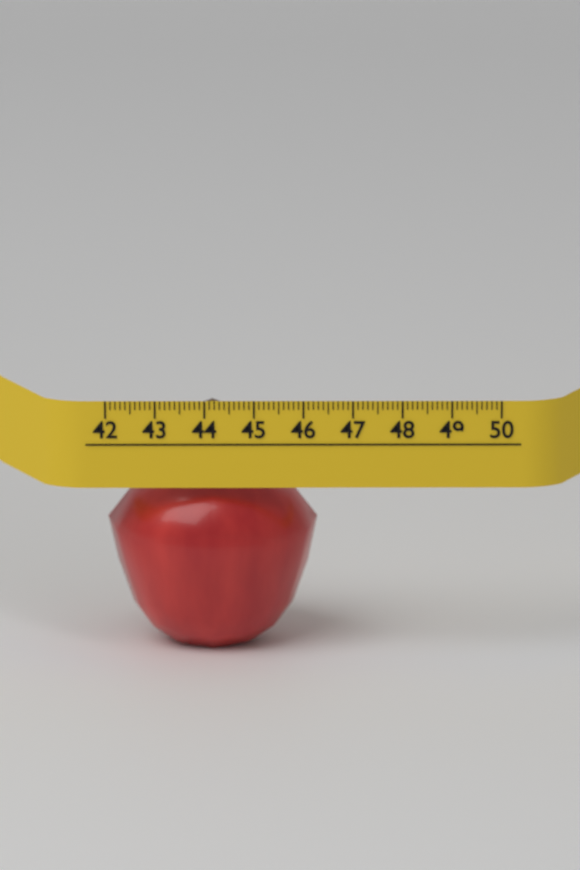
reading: 46.3 (no unit)
